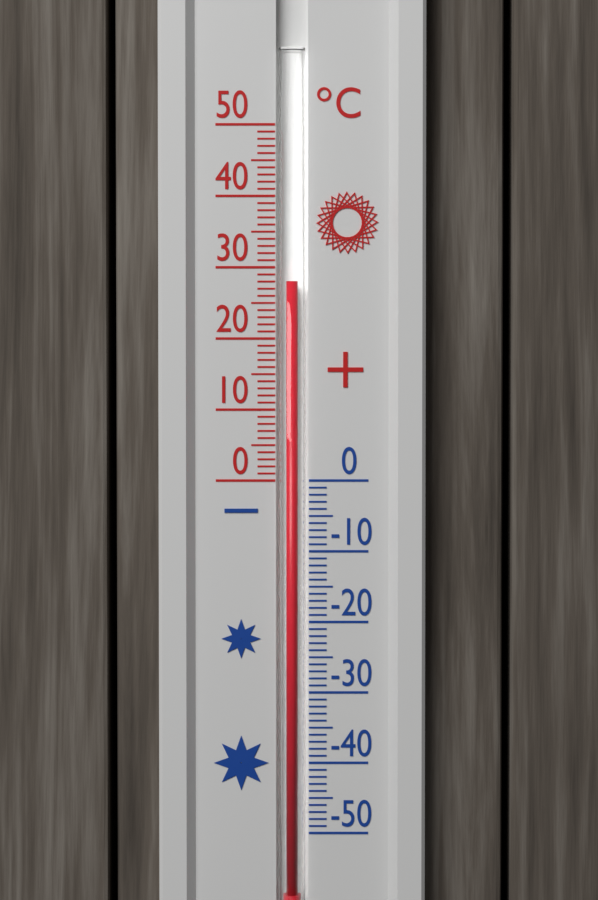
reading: 28 °C
